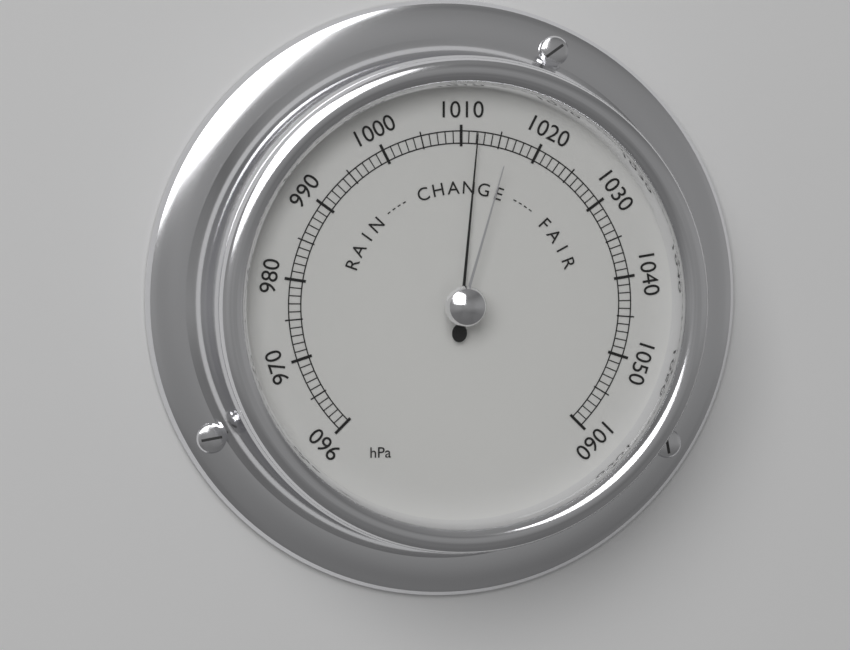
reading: 1012 hPa
